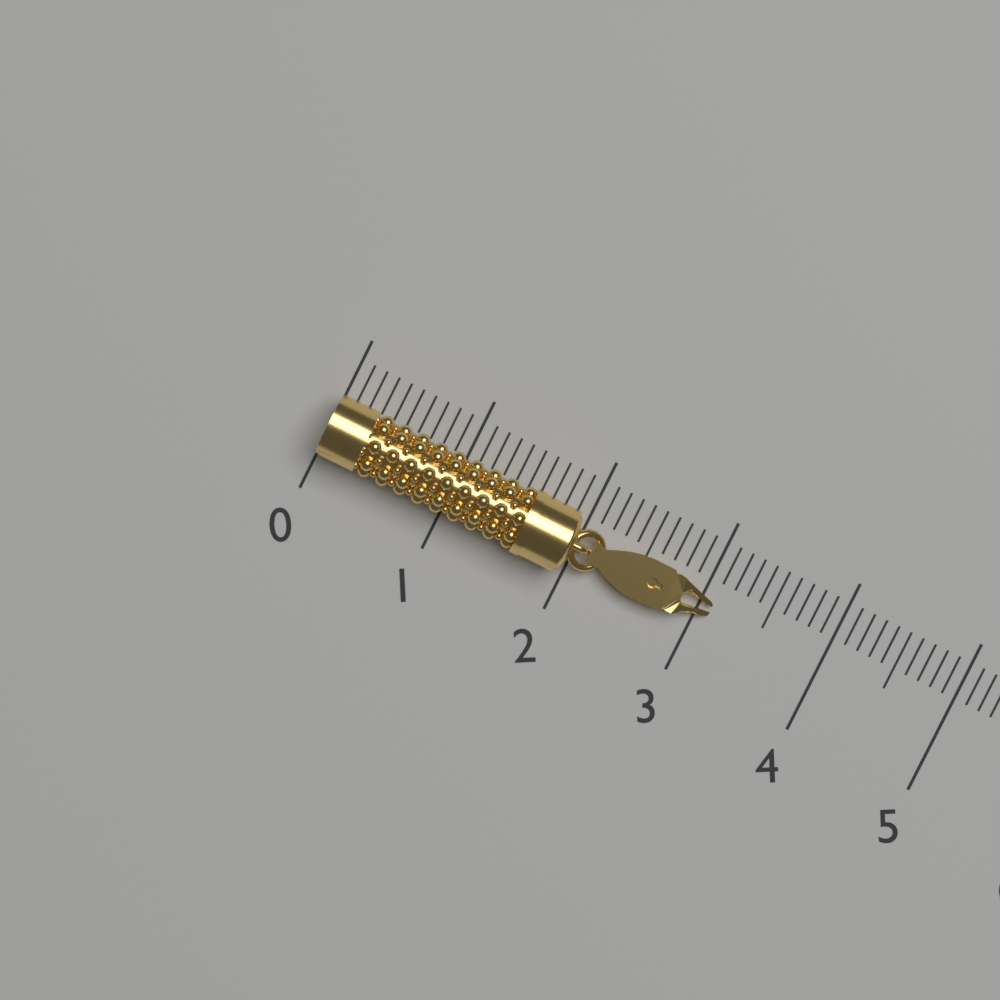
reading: 3.1 (no unit)
